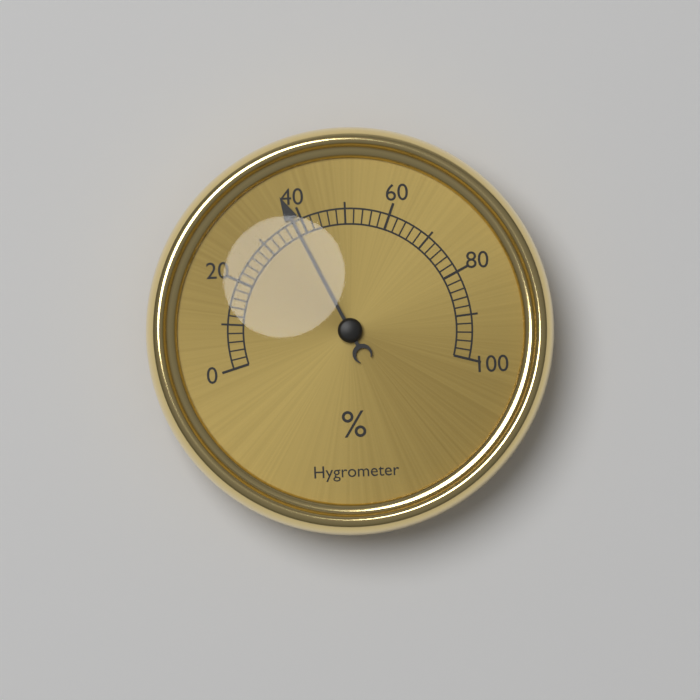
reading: 38 %
